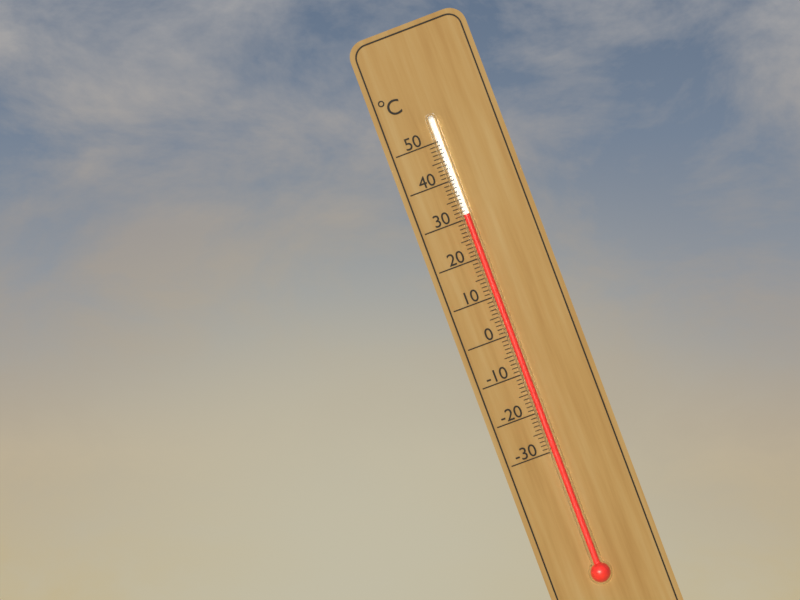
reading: 31 °C
